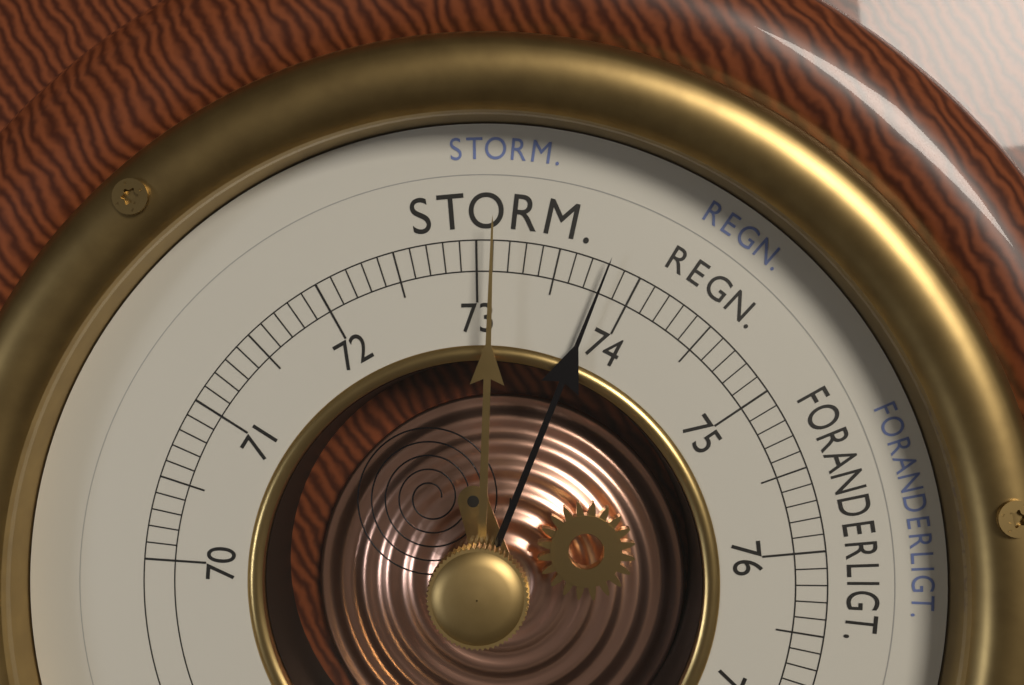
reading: 73.8 cm
